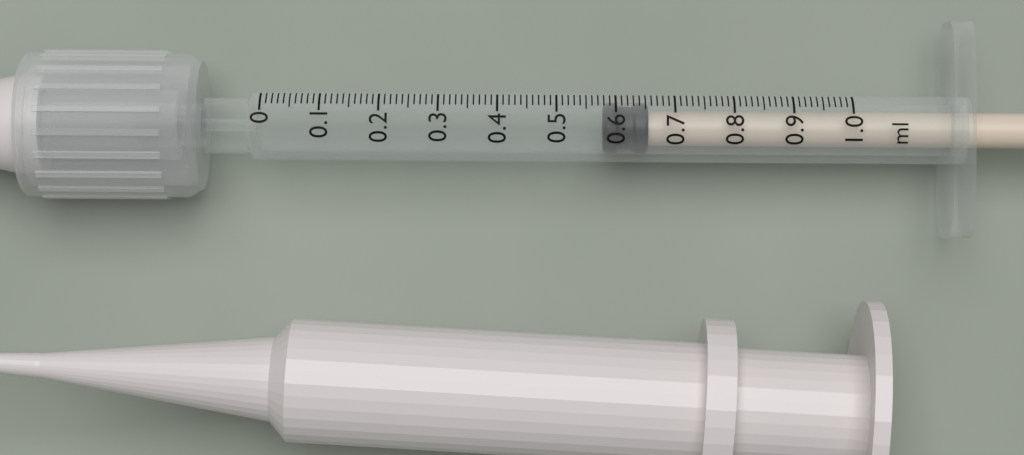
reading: 0.58 ml
